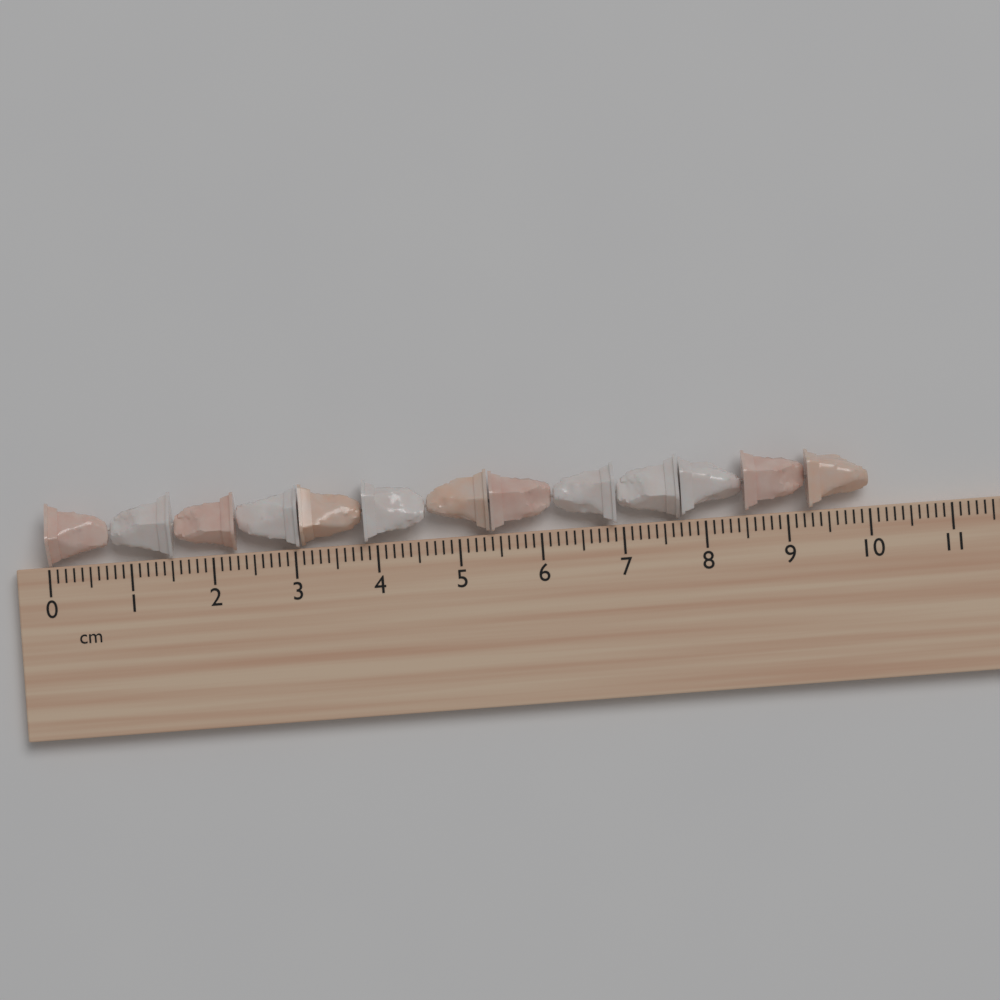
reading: 10.0 cm
